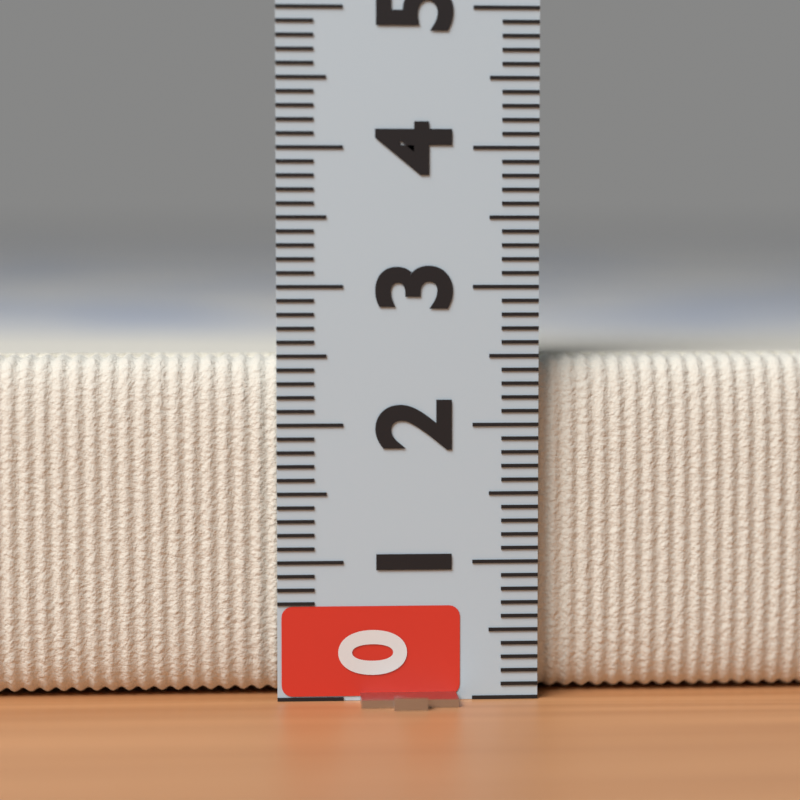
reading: 2.5 (no unit)
